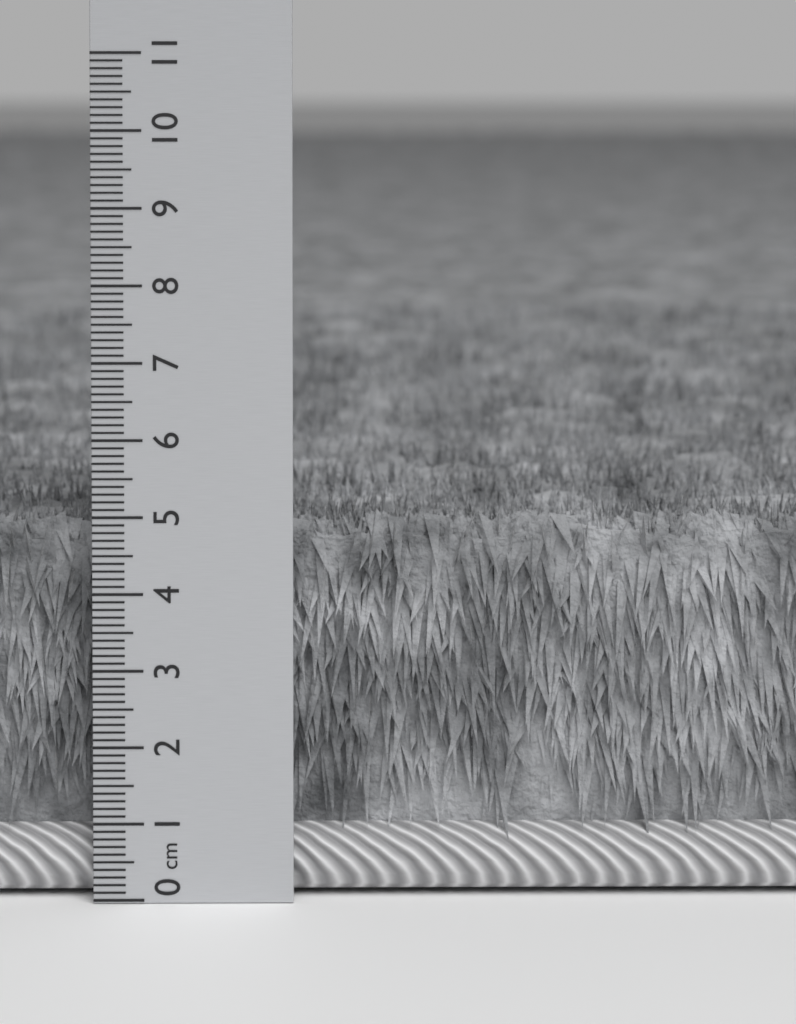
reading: 5.1 cm
